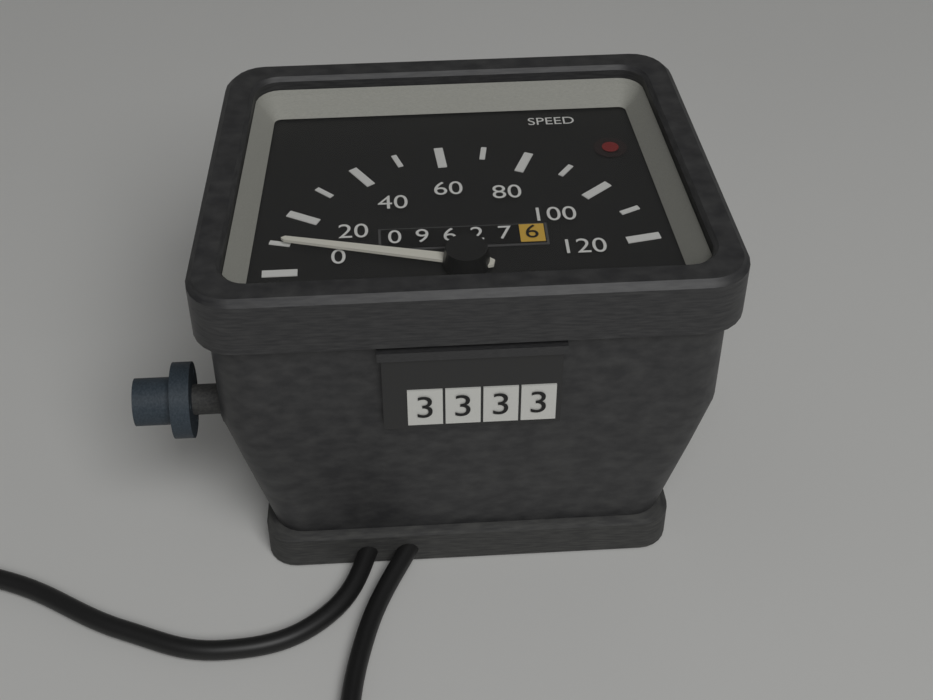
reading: 10 (no unit)
